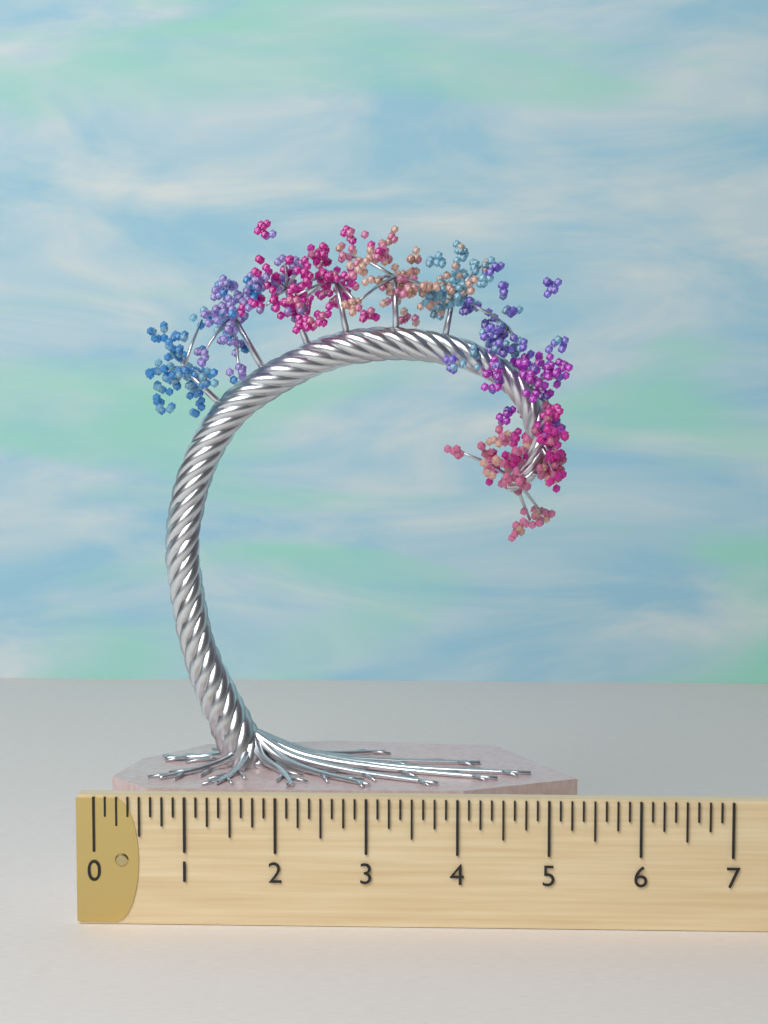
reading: 5.375 (no unit)
